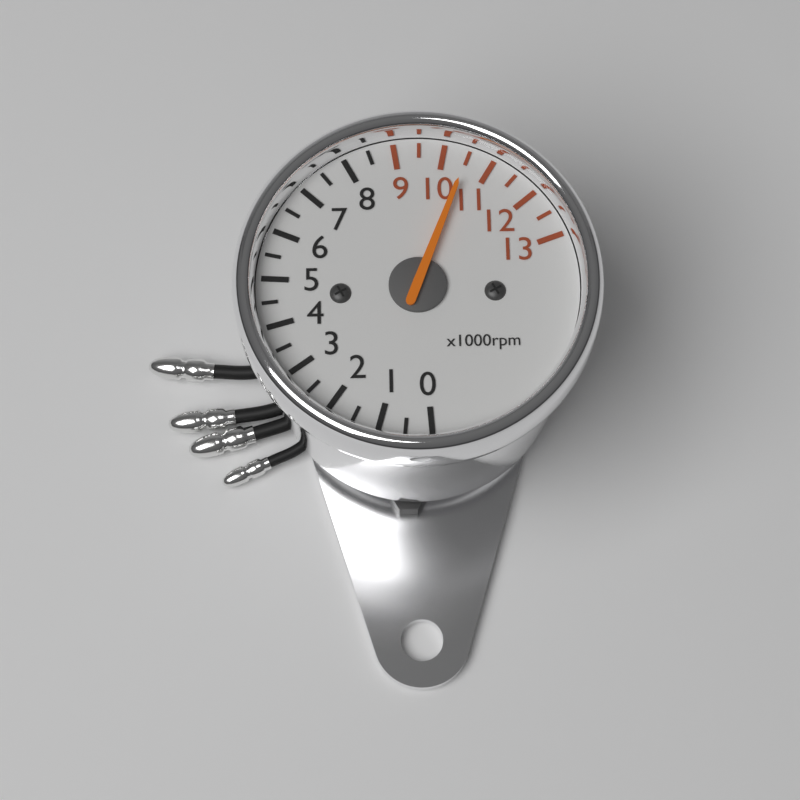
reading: 10500 rpm
